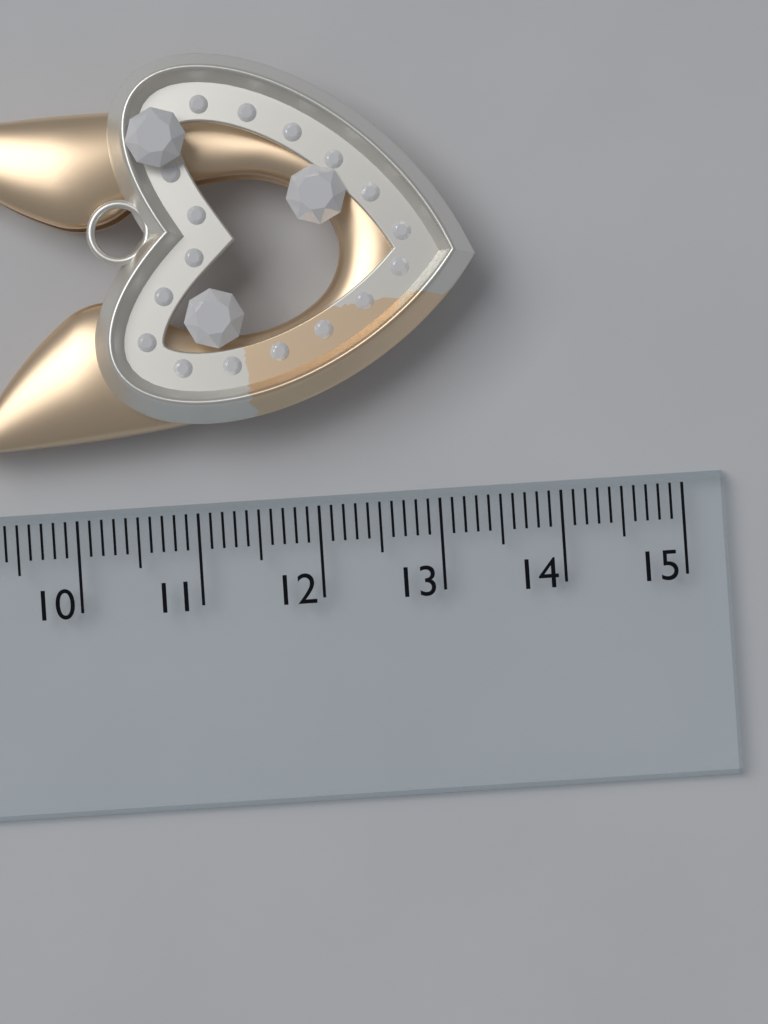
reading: 13.4 cm
